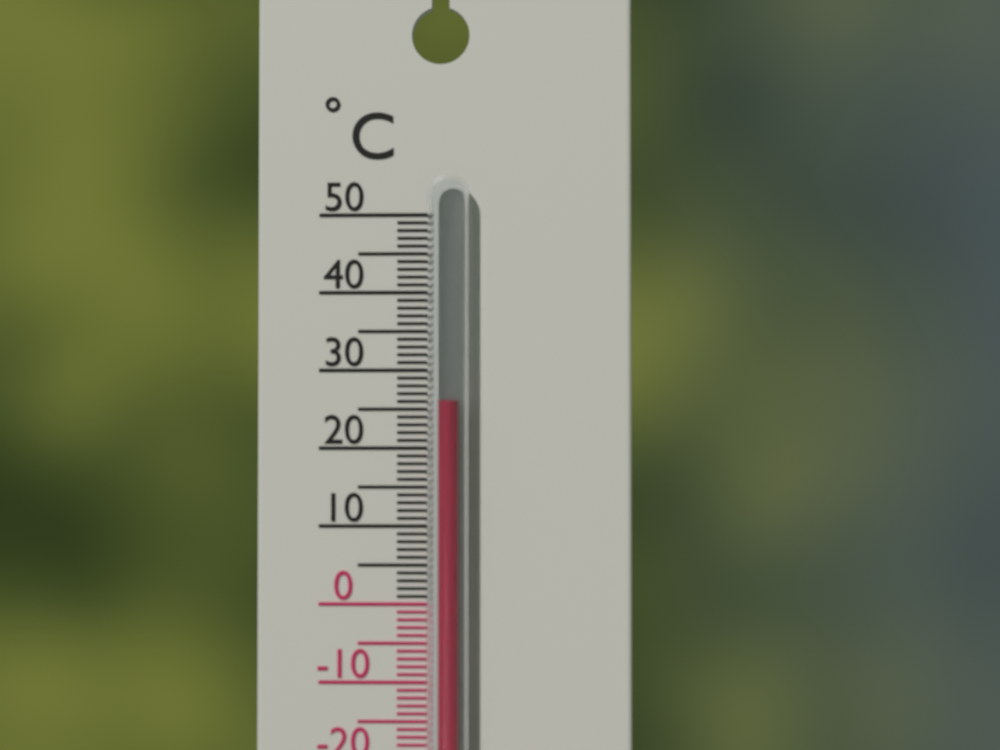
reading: 26 °C
